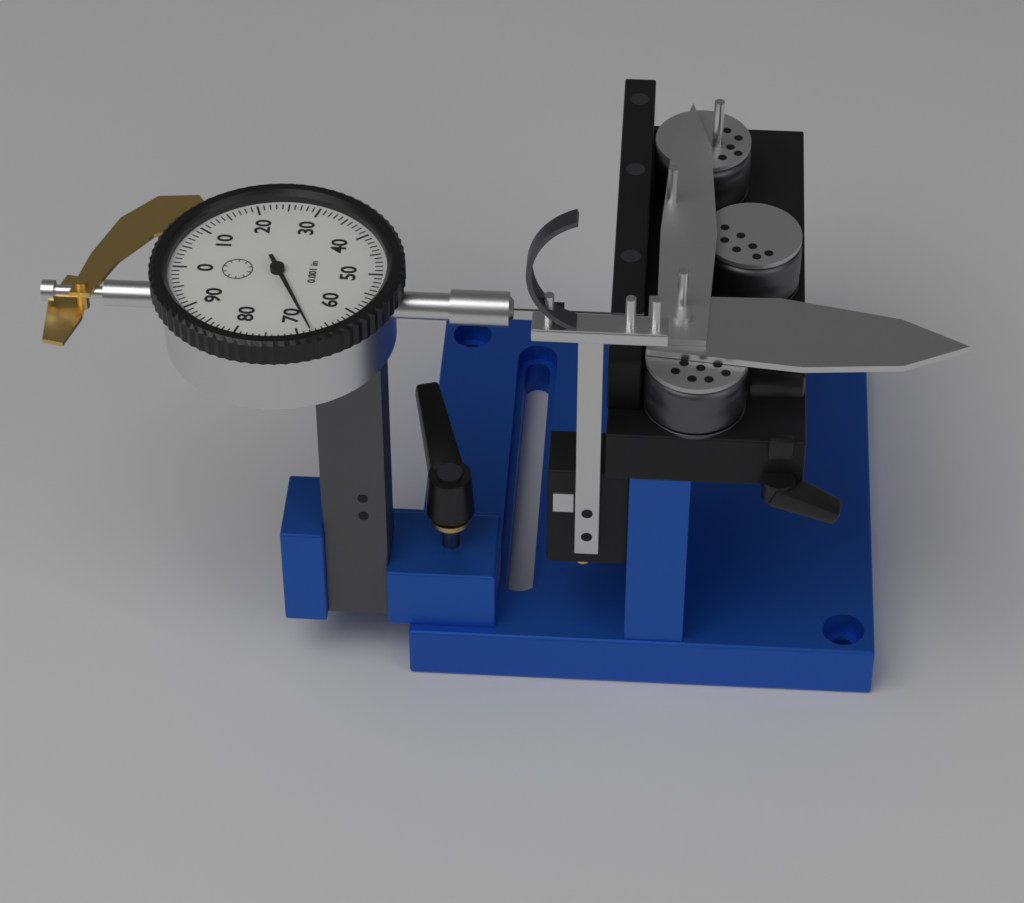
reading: 0.068 in
